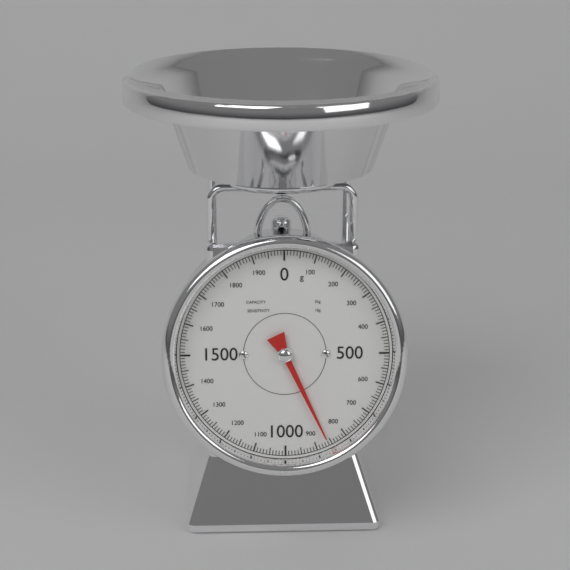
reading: 860 g
